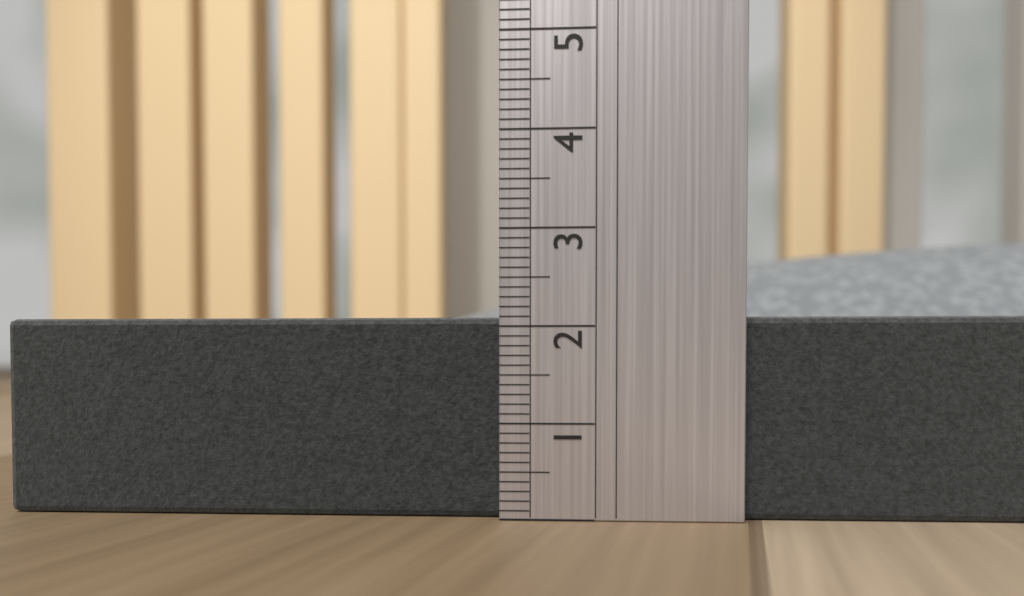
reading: 2.1 (no unit)
